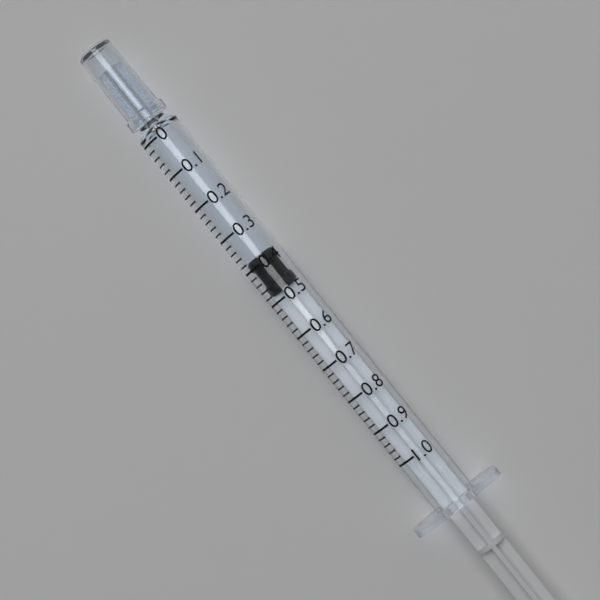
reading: 0.38 (no unit)
